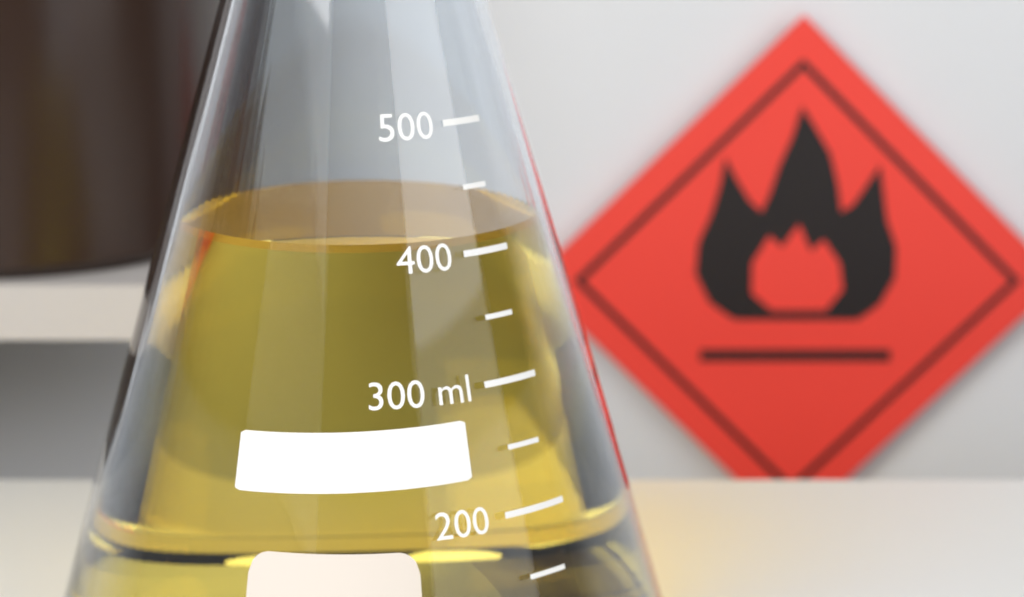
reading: 410 ml
